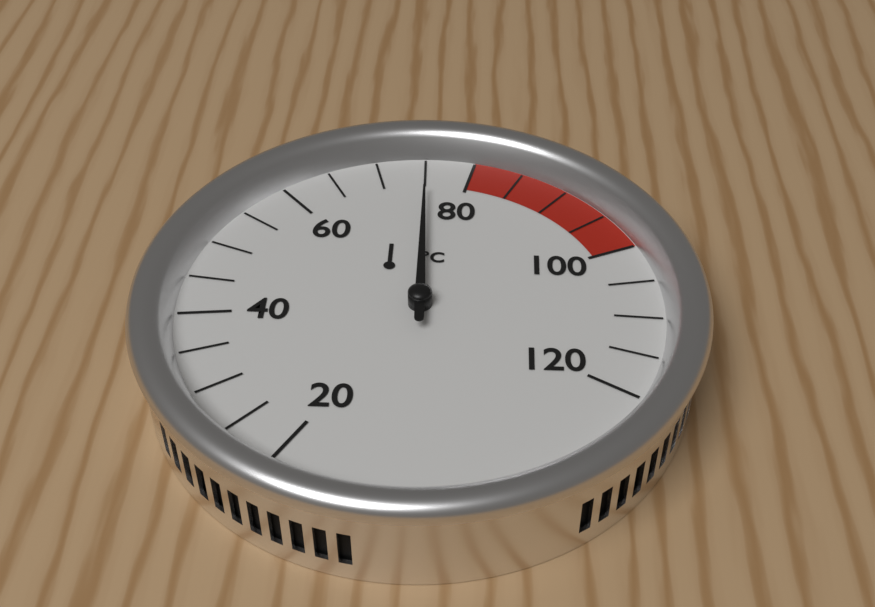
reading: 75 °C
